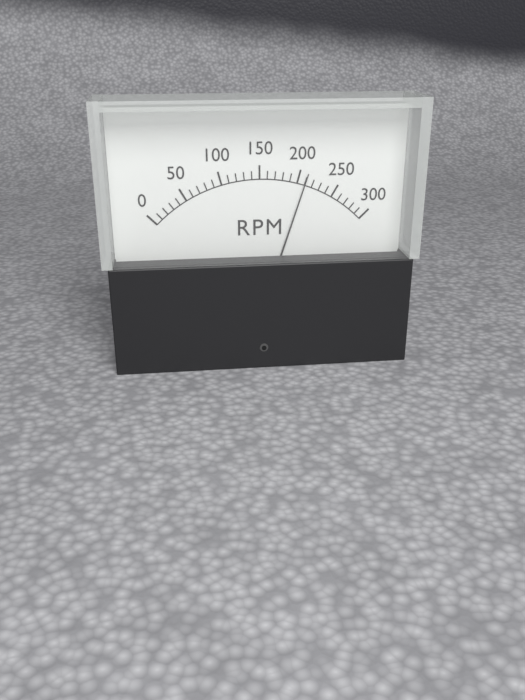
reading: 210 RPM
